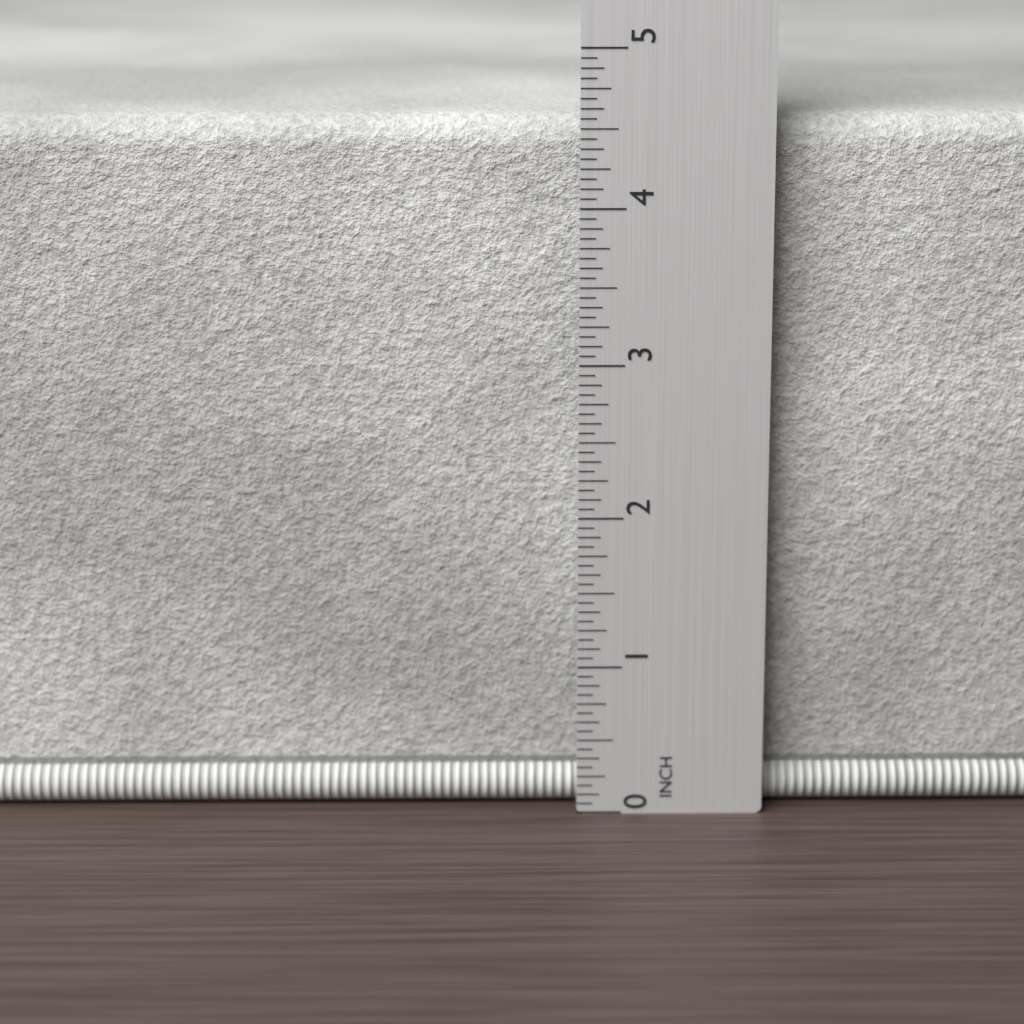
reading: 4.5625 in
